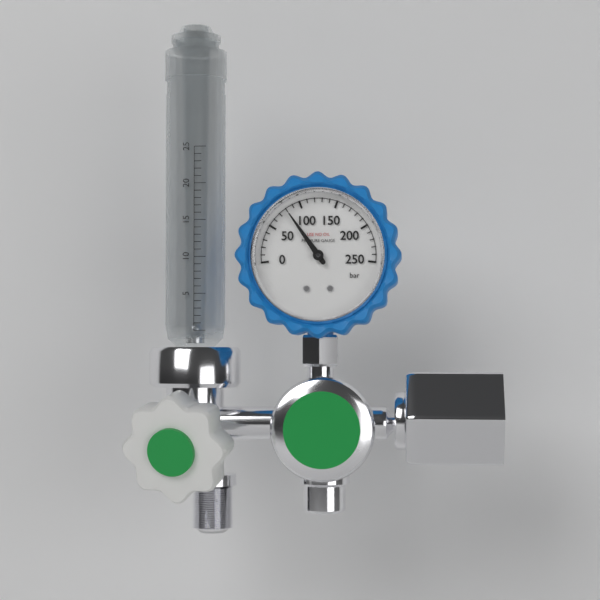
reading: 80 bar
